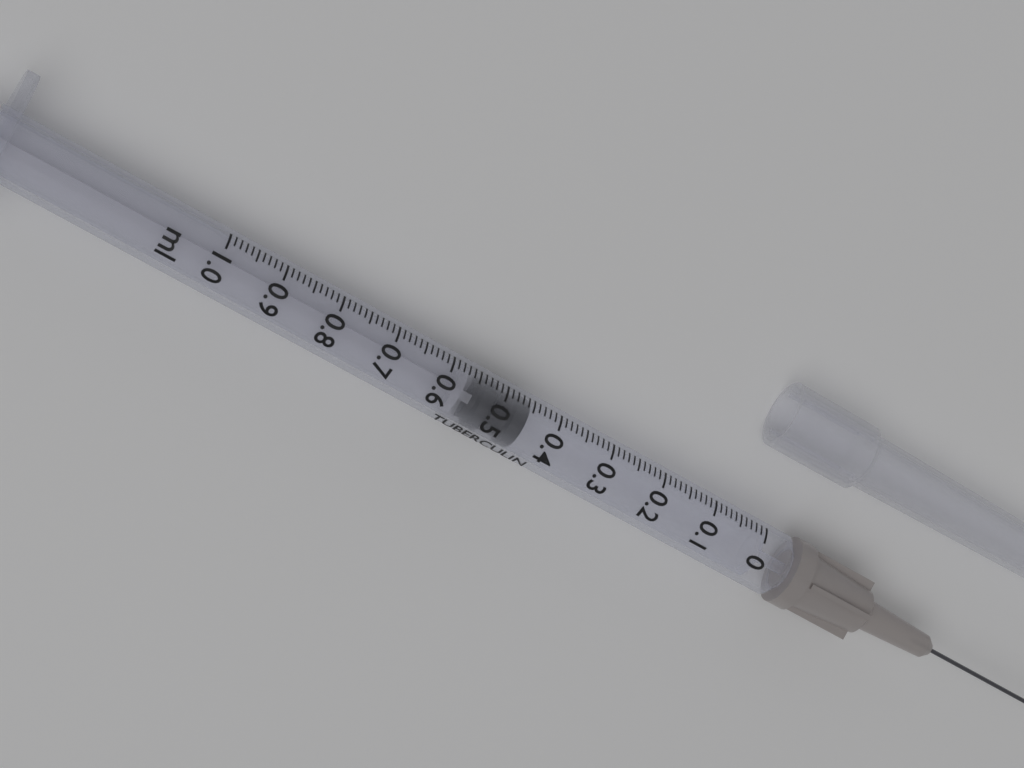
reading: 0.45 ml
